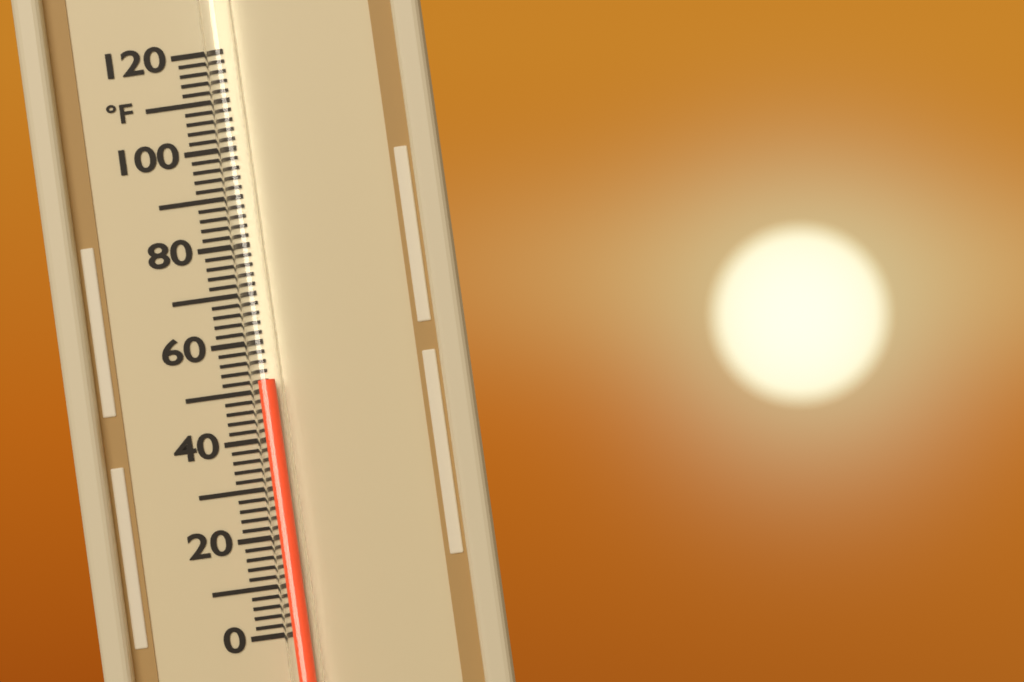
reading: 52 °F
